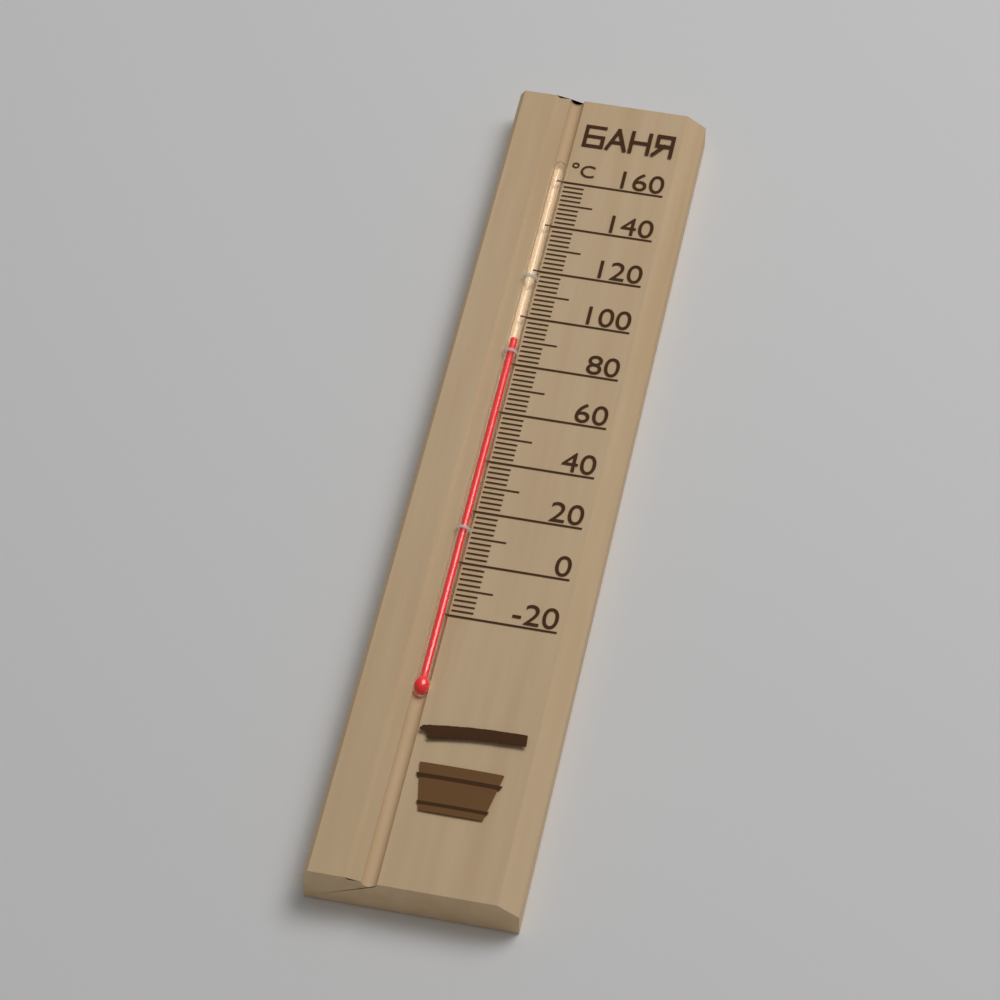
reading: 90 °C
